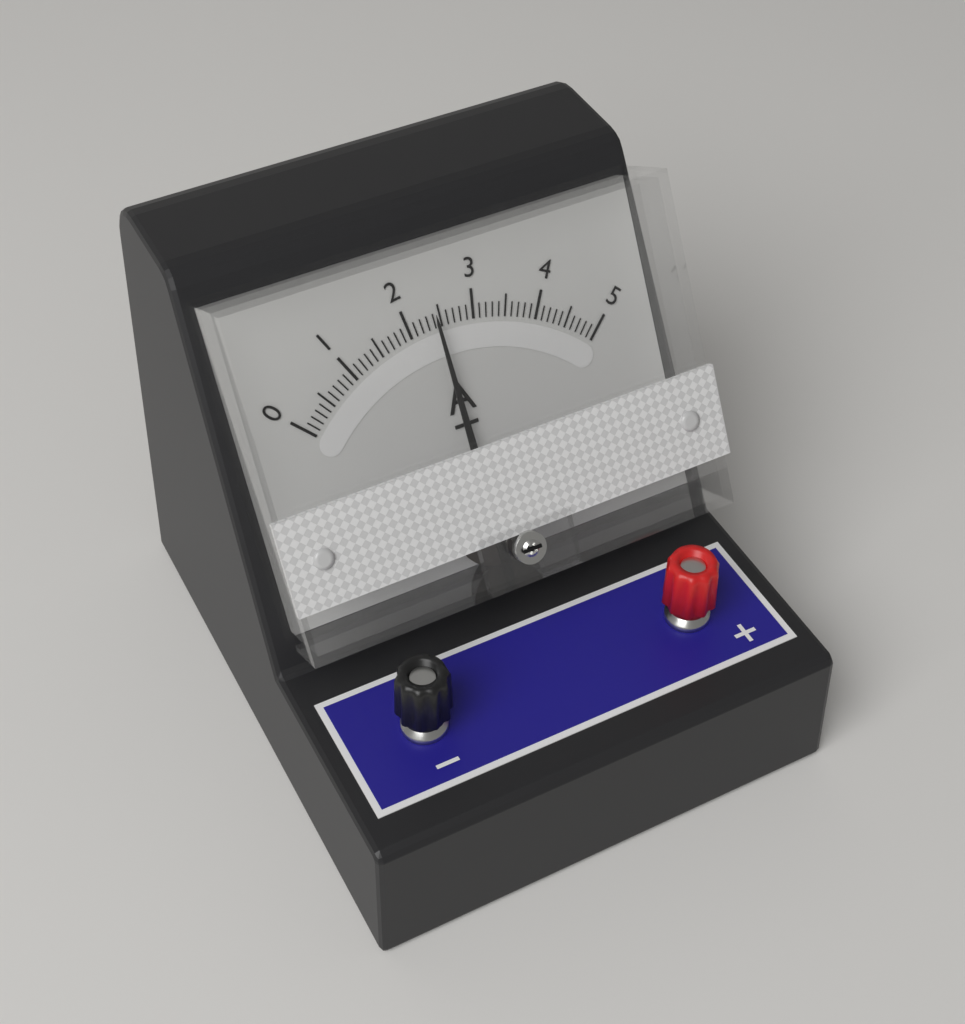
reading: 2.4 A
